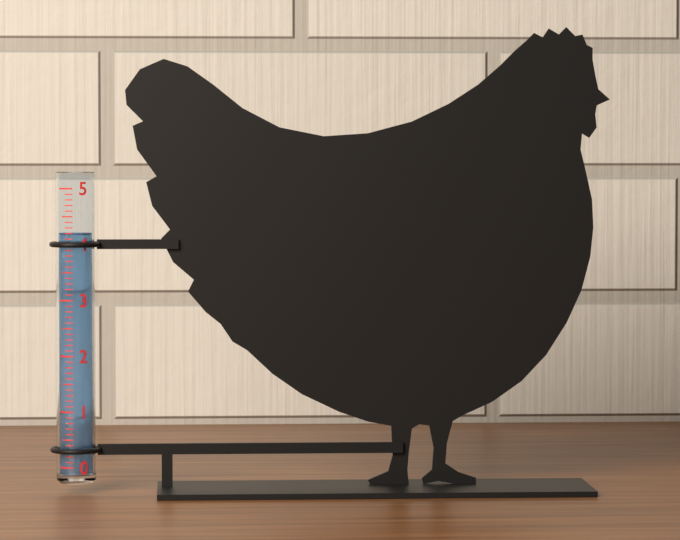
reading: 4.2 (no unit)
